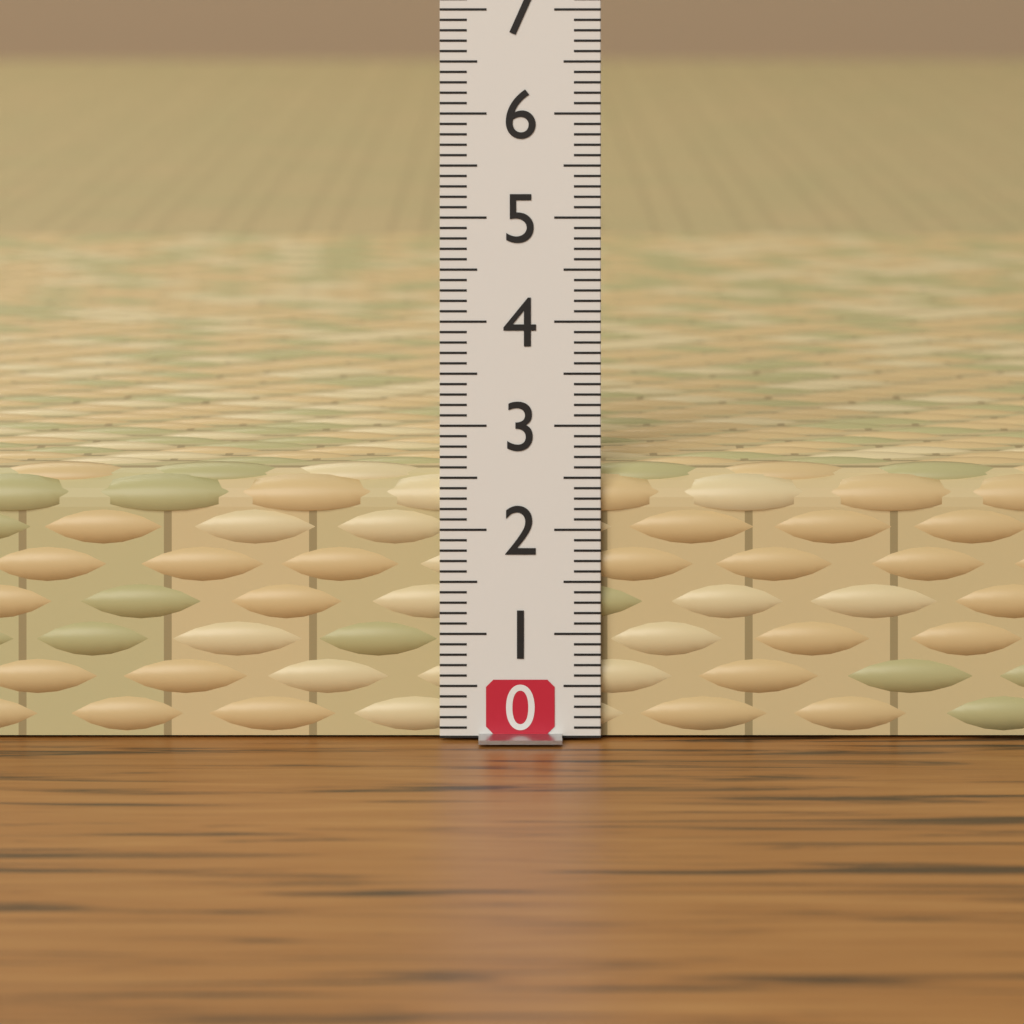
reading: 2.6 (no unit)
